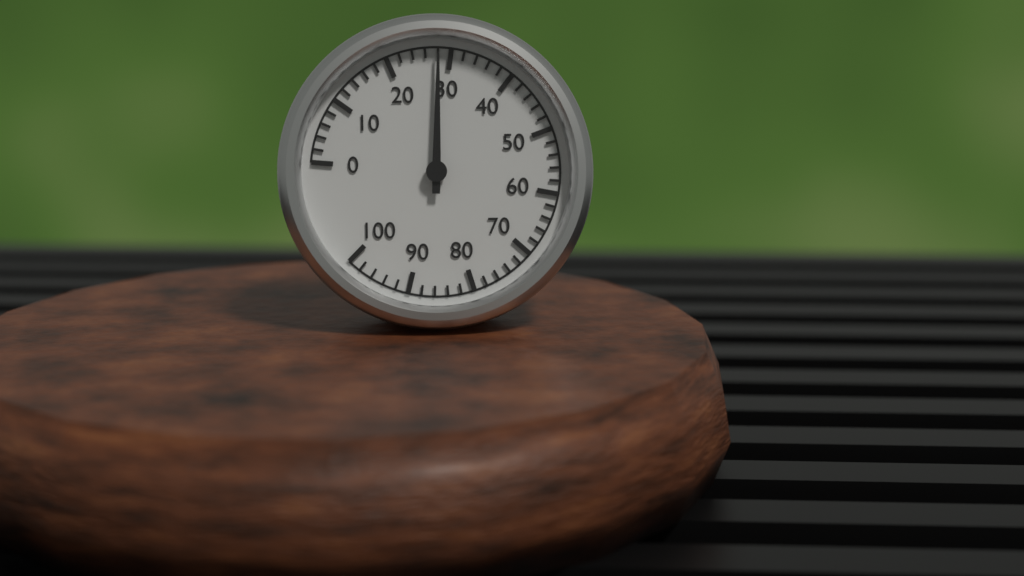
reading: 28 (no unit)
